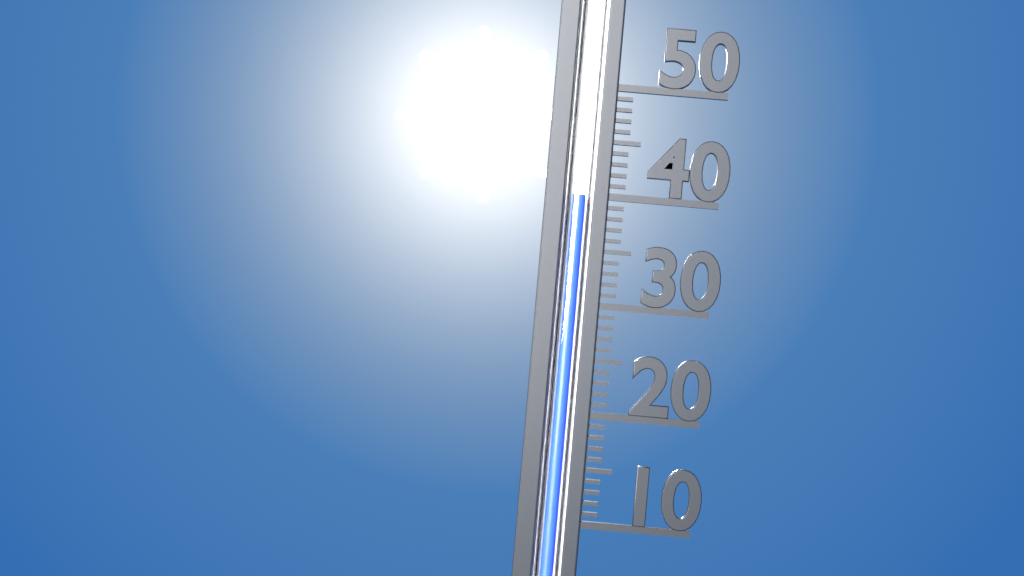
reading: 40 (no unit)
